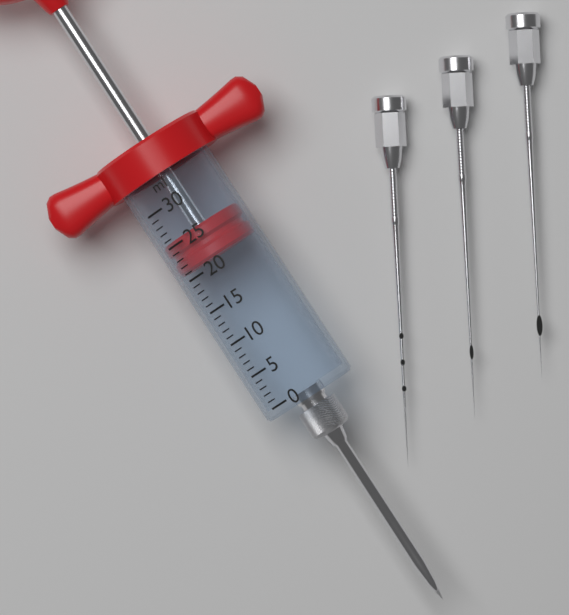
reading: 21 ml
